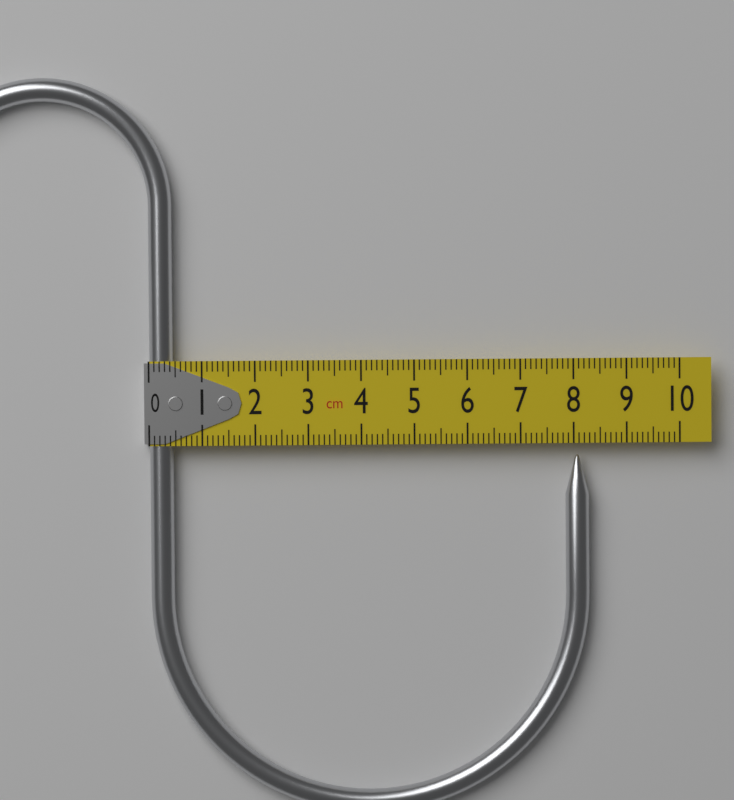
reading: 8.3 cm
